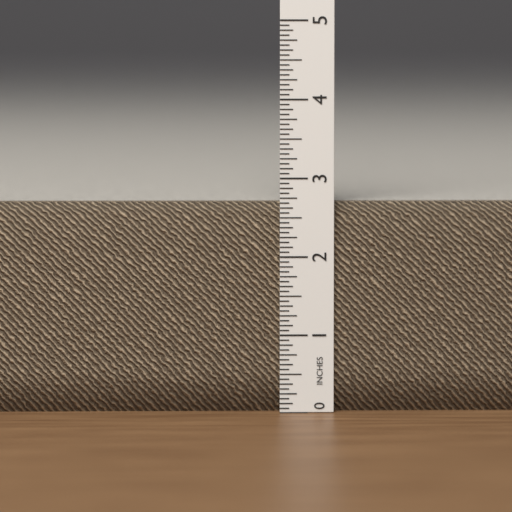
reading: 2.6875 in
